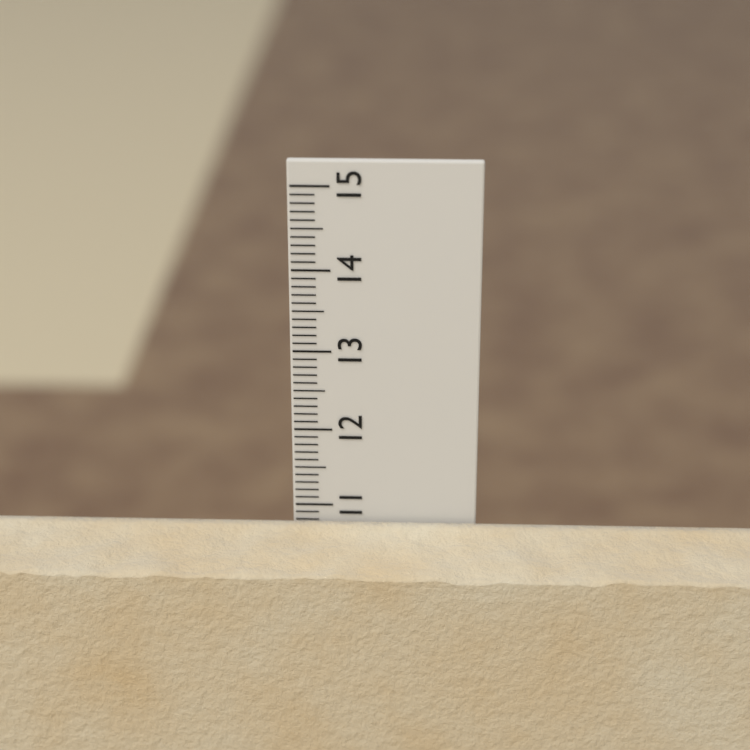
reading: 10.8 cm
